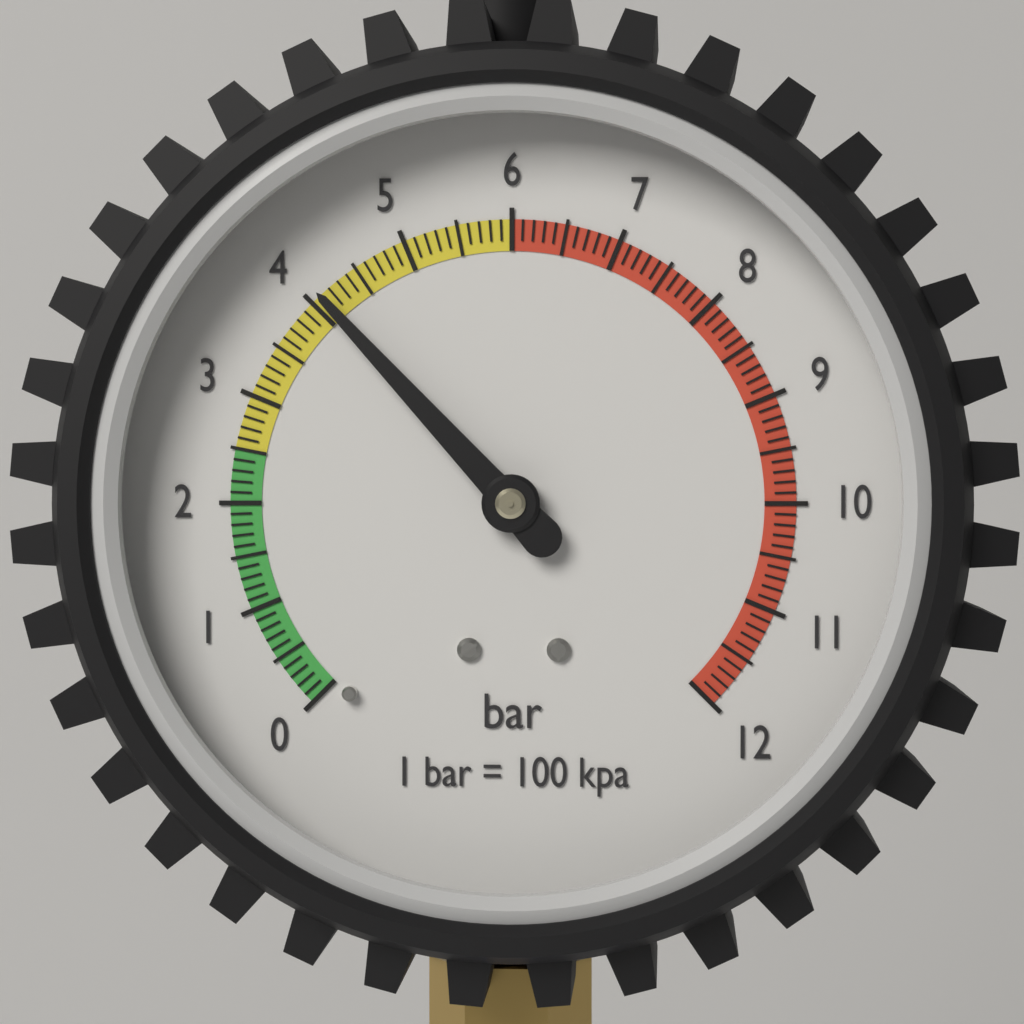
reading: 4.1 bar
